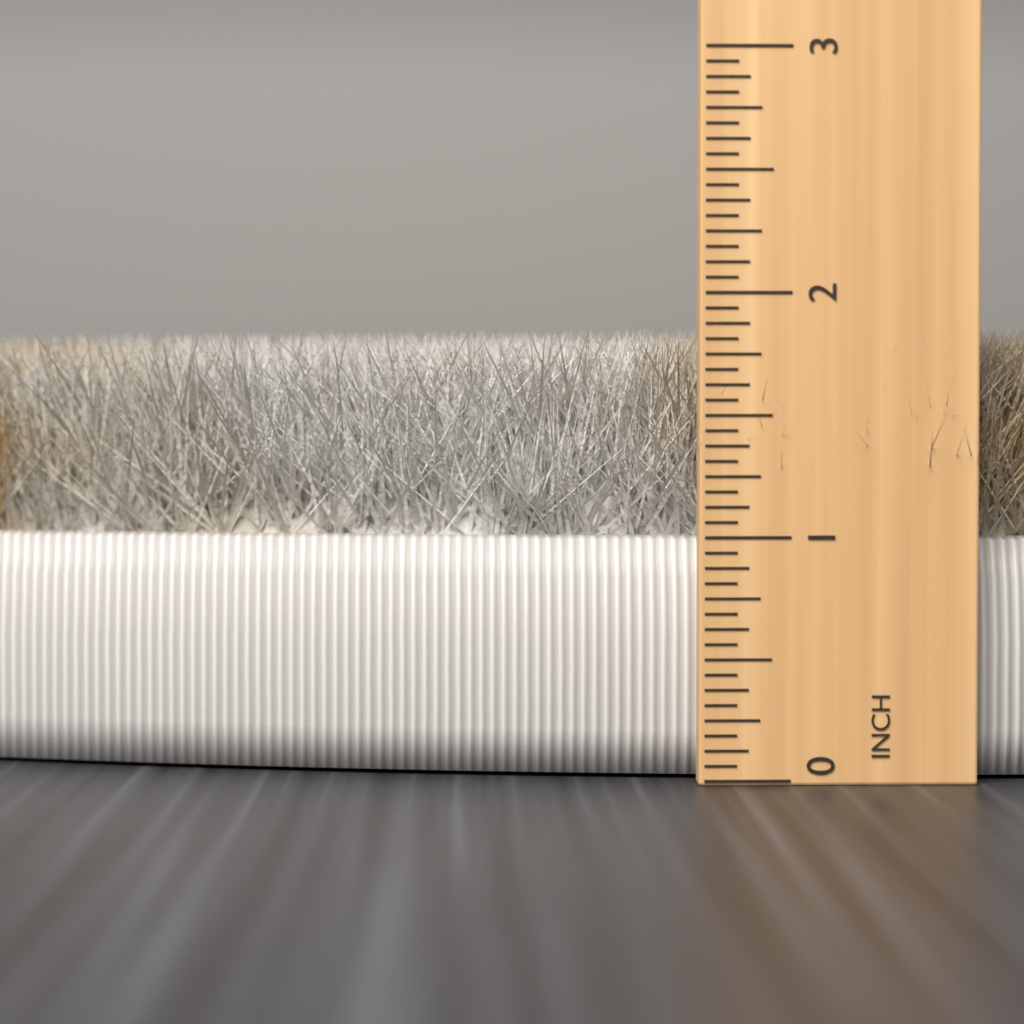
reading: 1.8750 in
